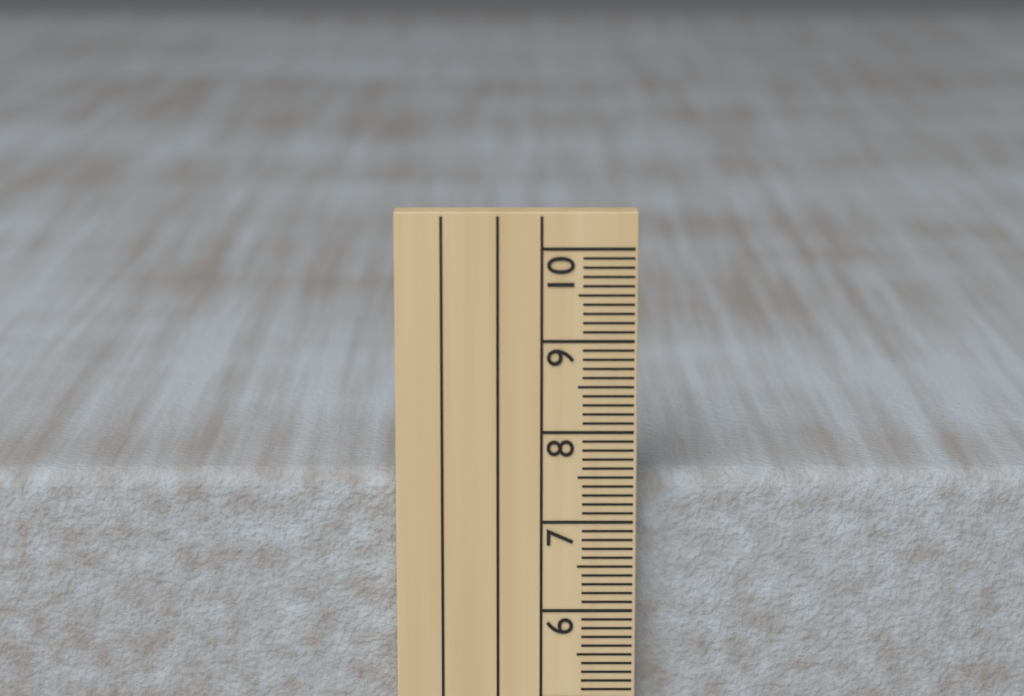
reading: 7.5 cm
